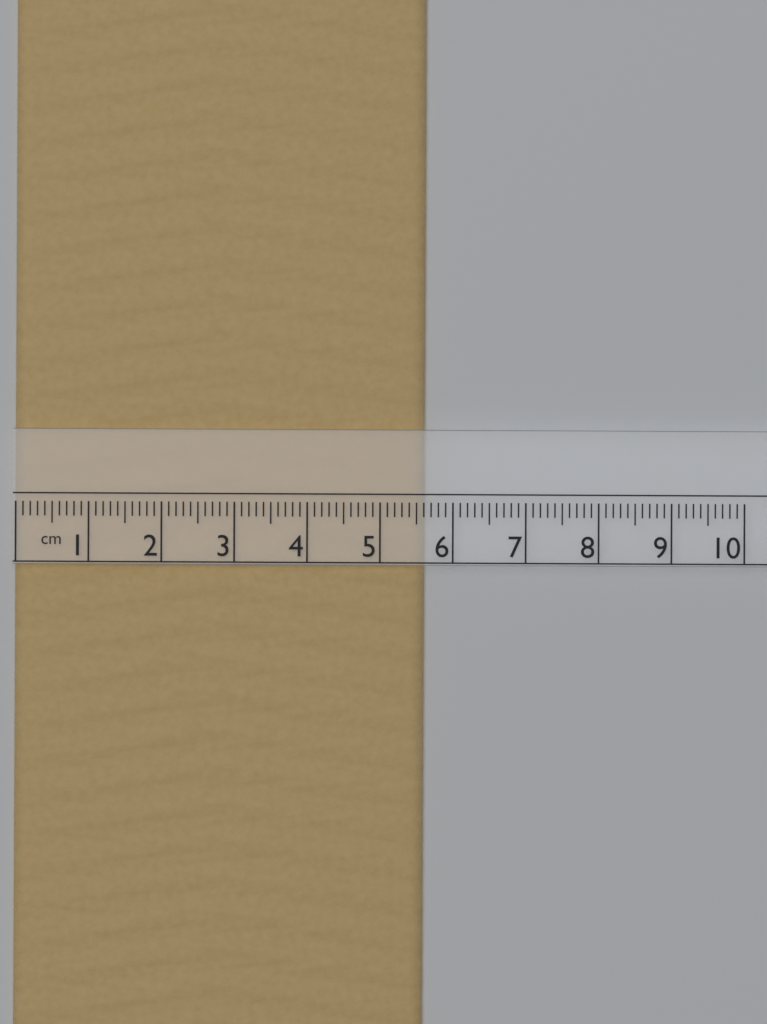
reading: 5.6 cm
